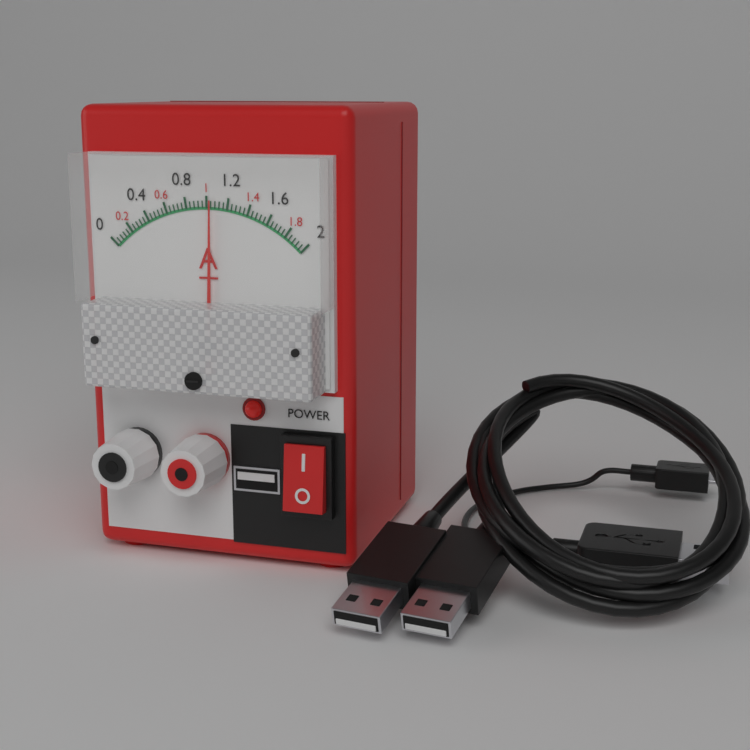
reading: 1.04 A
